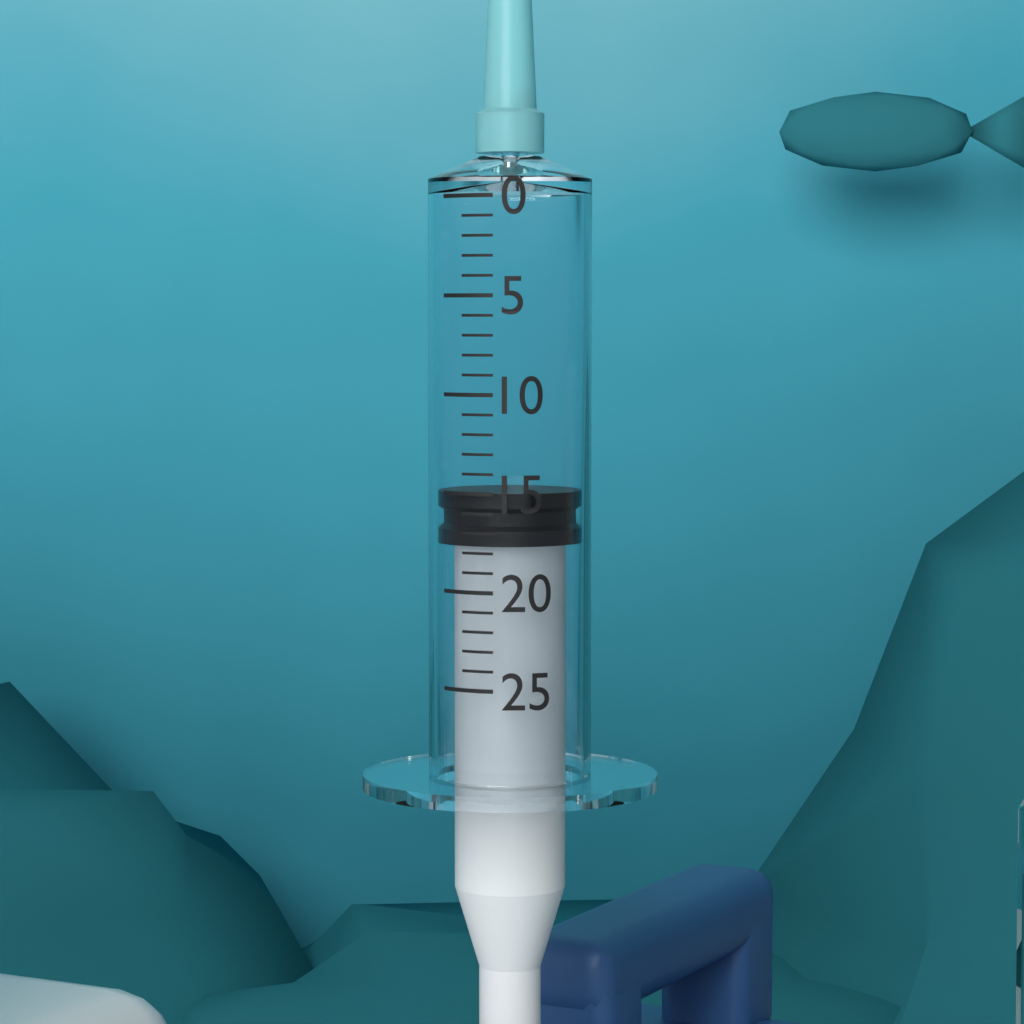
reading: 15 (no unit)
